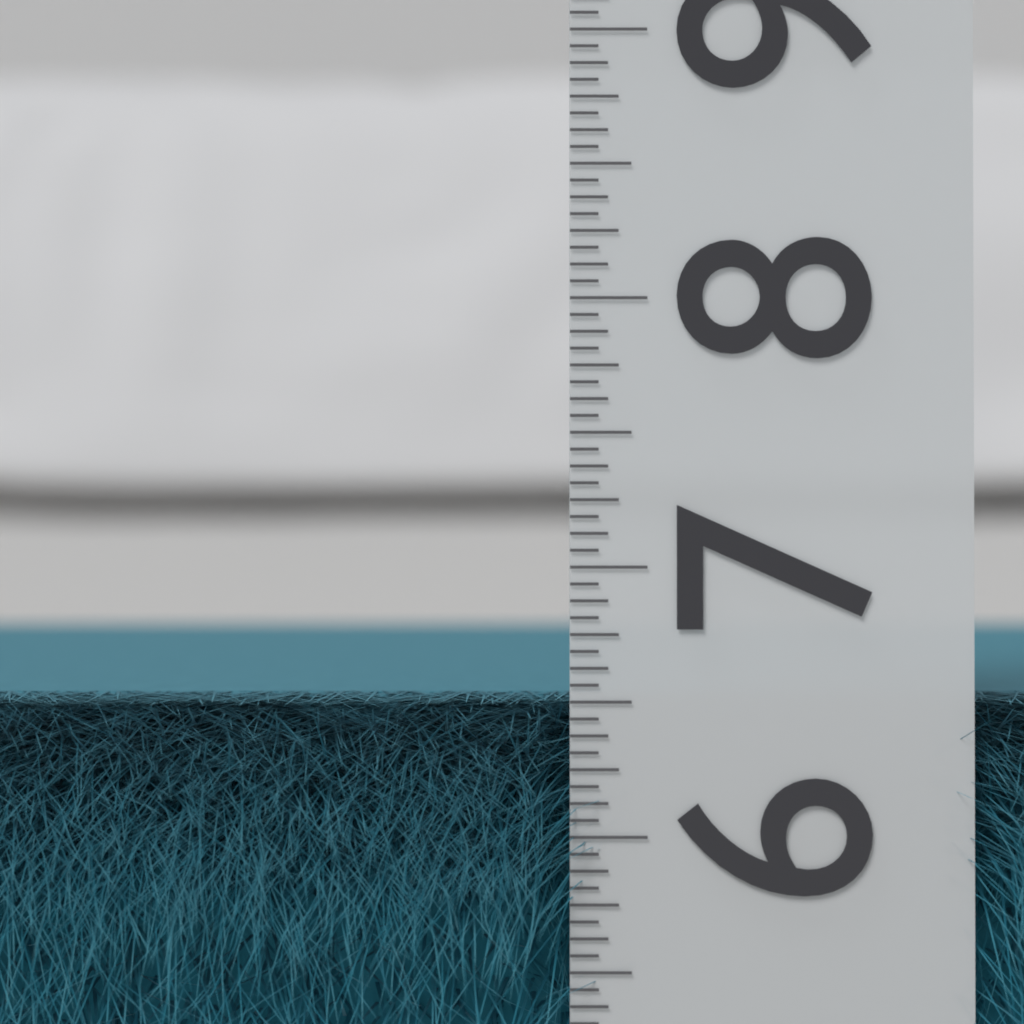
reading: 6.5000 (no unit)
